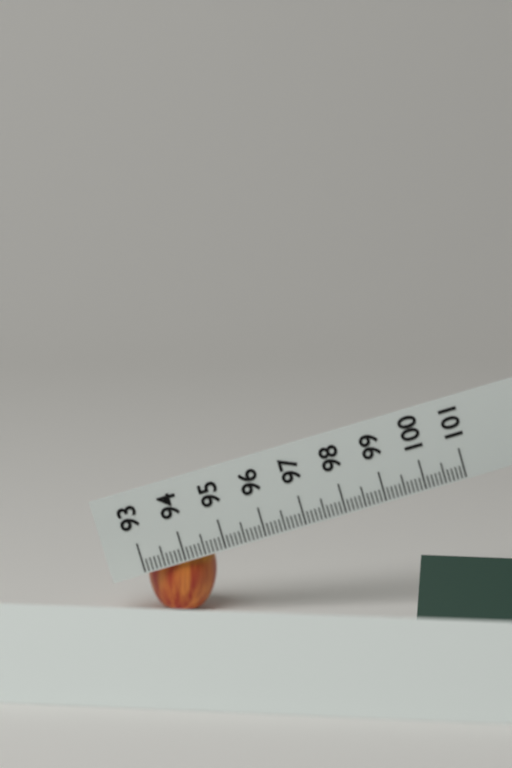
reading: 94.7 (no unit)
